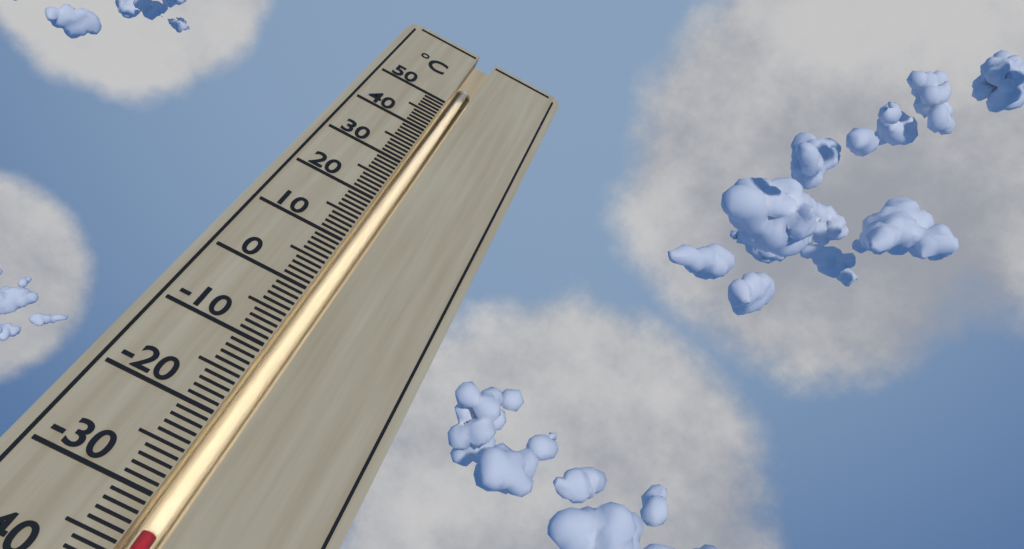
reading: -33 °C
